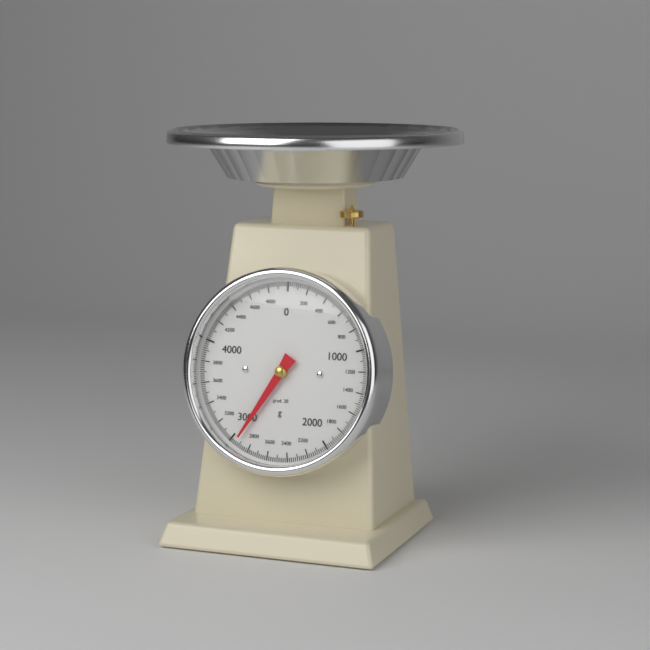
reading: 2940 g
